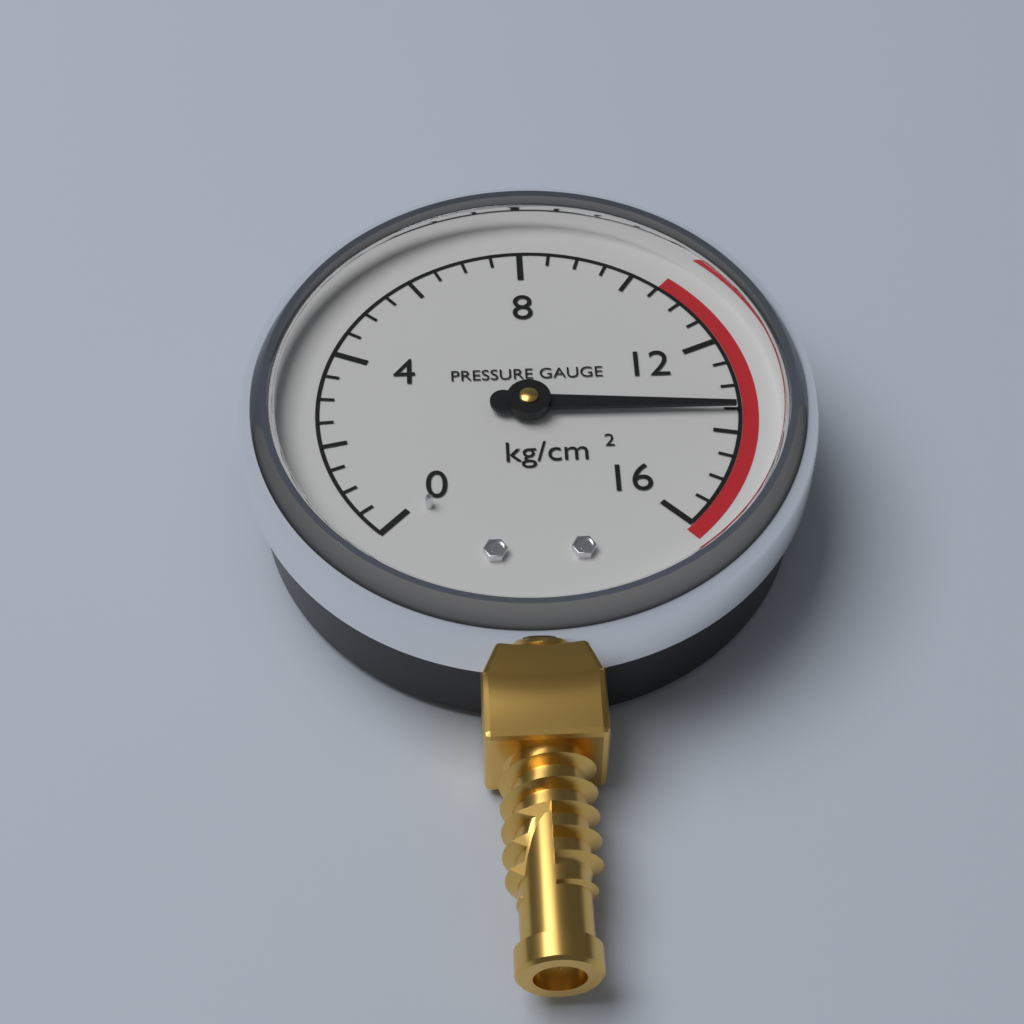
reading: 13.5 kg/cm²
